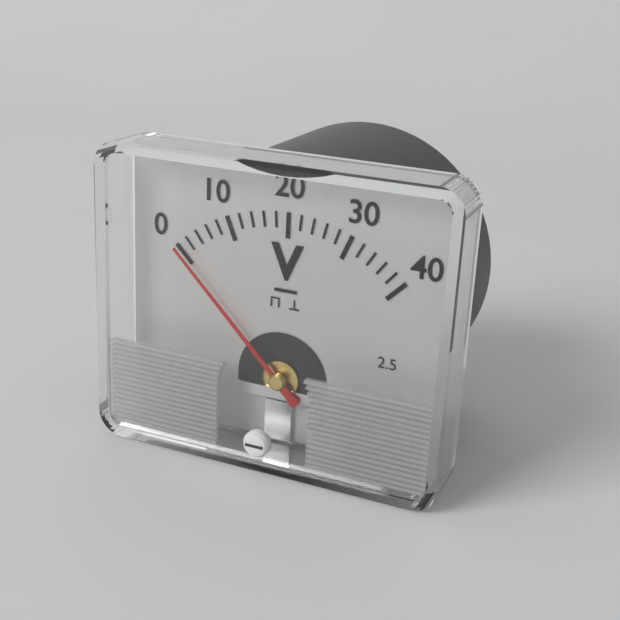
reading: 0 V
